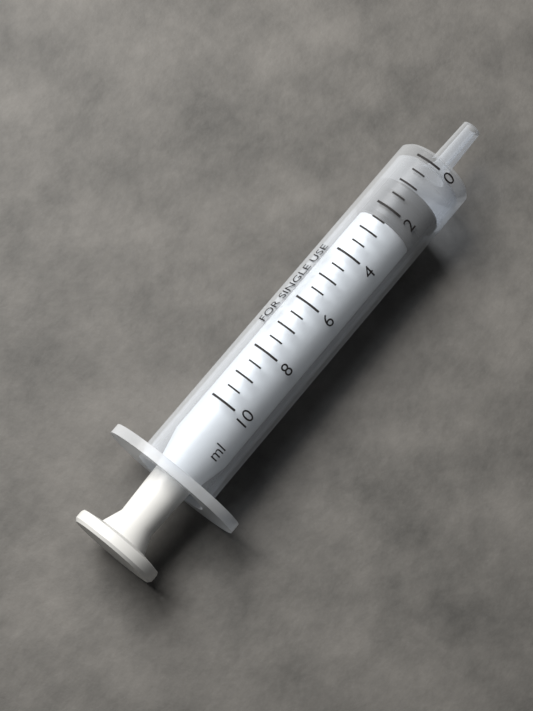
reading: 1.0 ml
